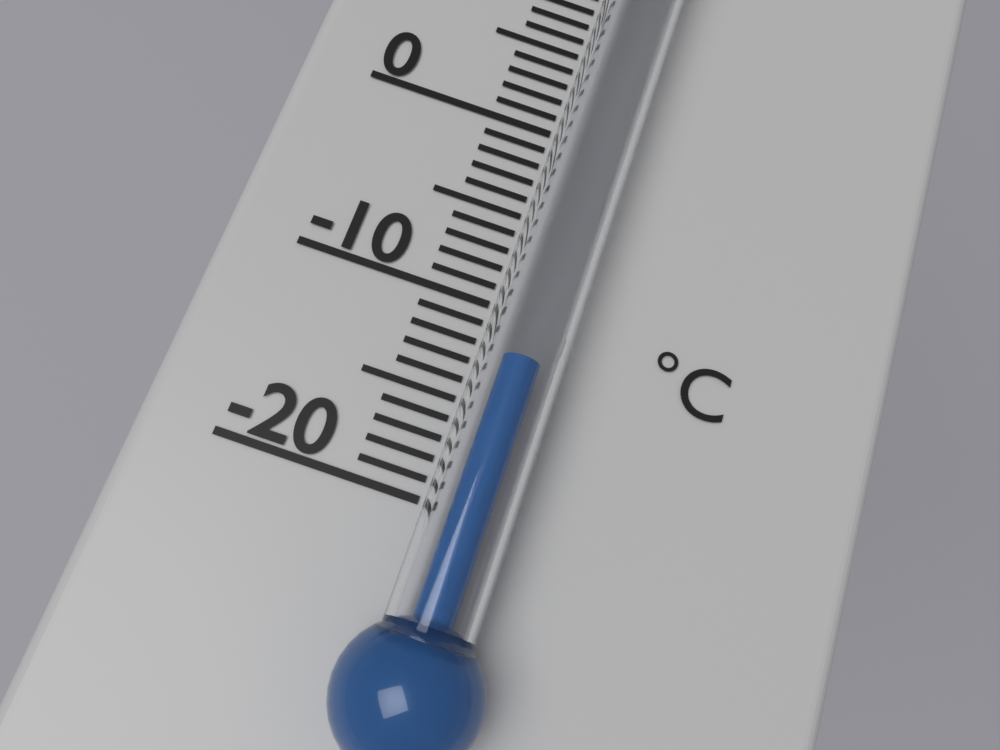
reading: -13 °C
